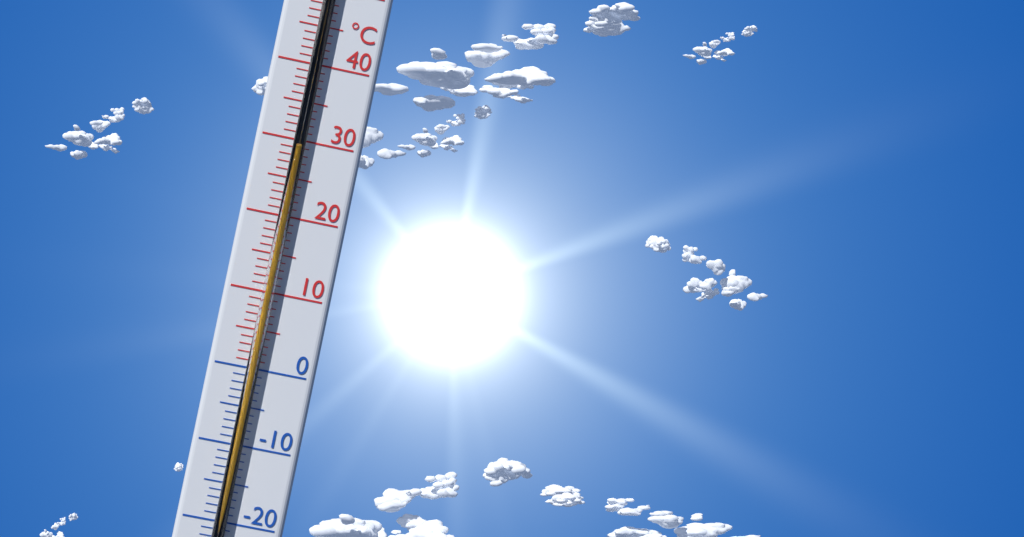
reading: 29 °C
